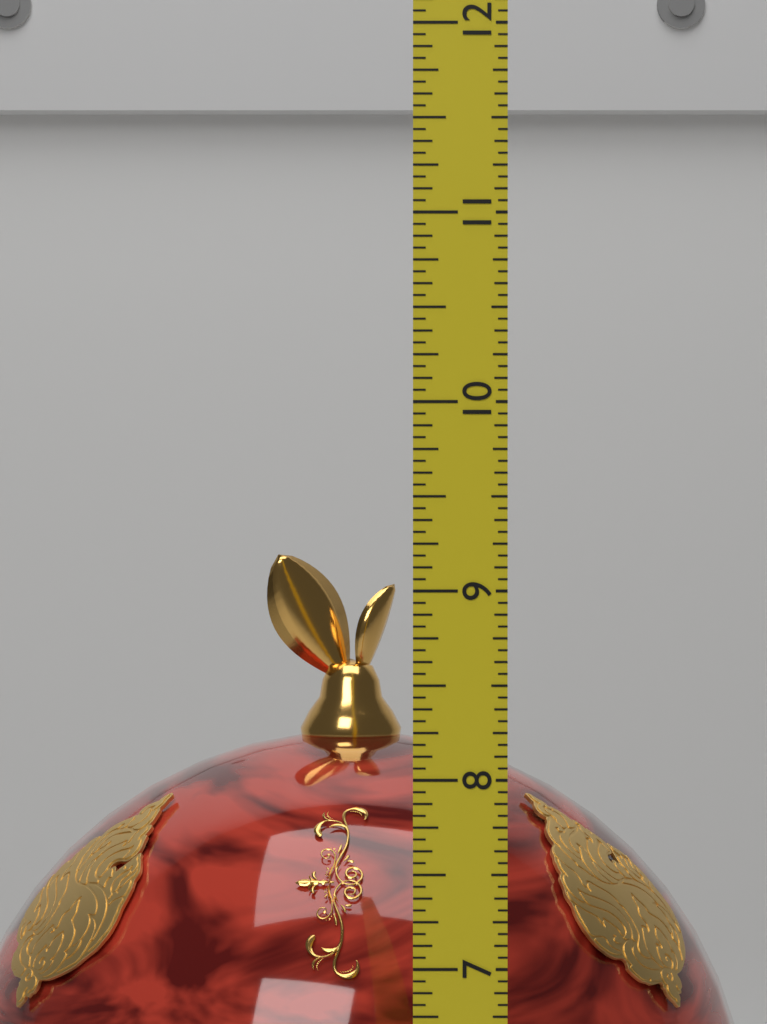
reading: 9.1250 (no unit)
